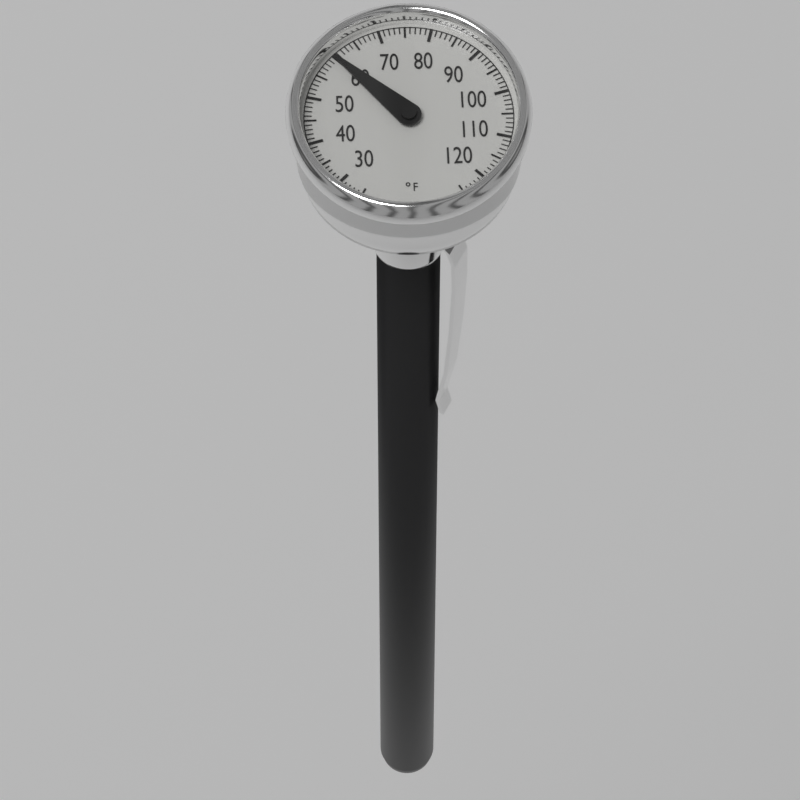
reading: 60 °F
